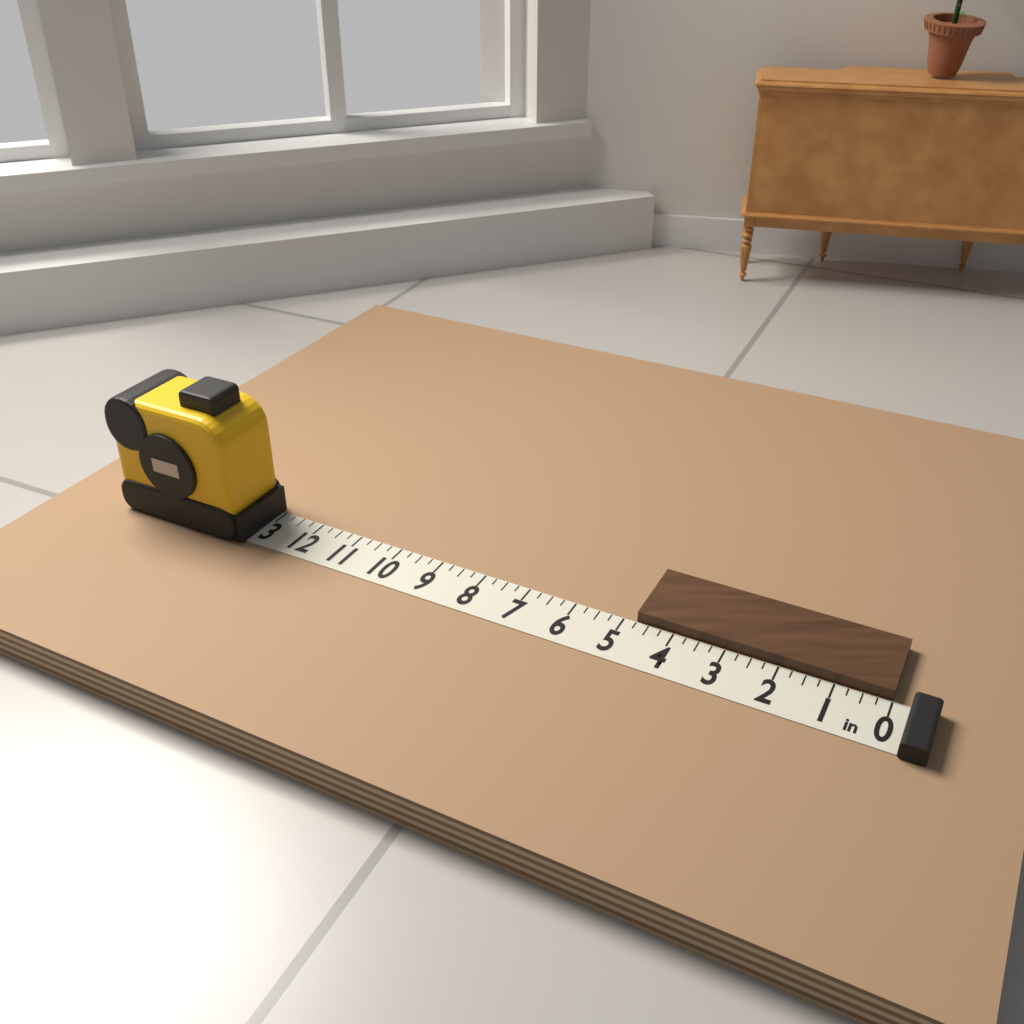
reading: 4.75 in
